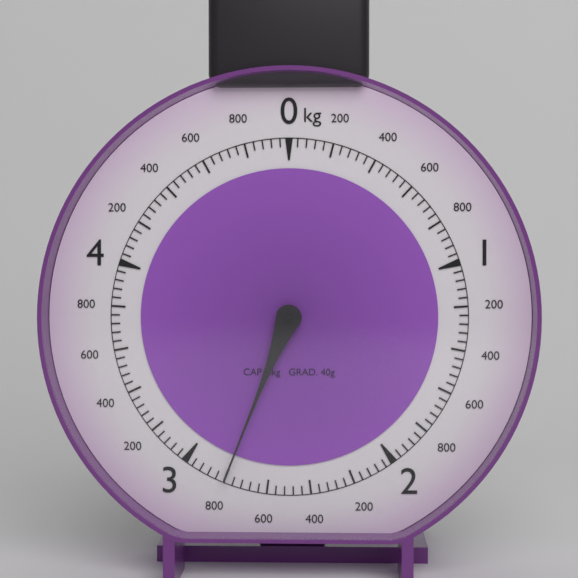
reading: 2.80 kg
